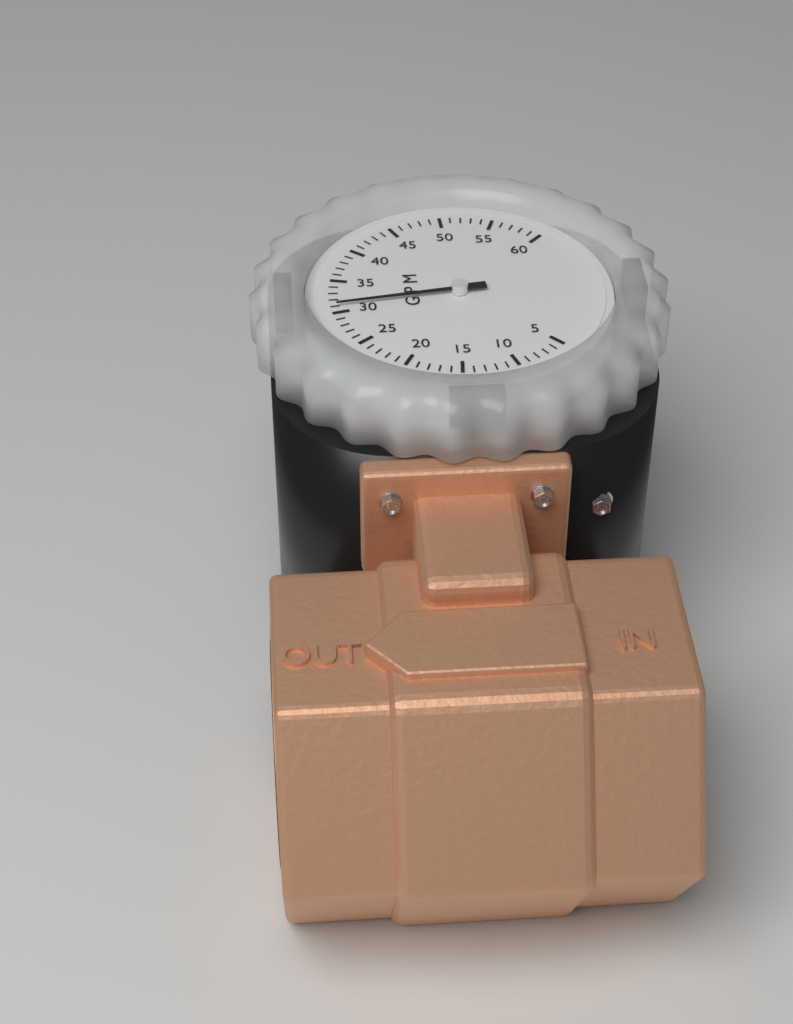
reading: 31 GPM
